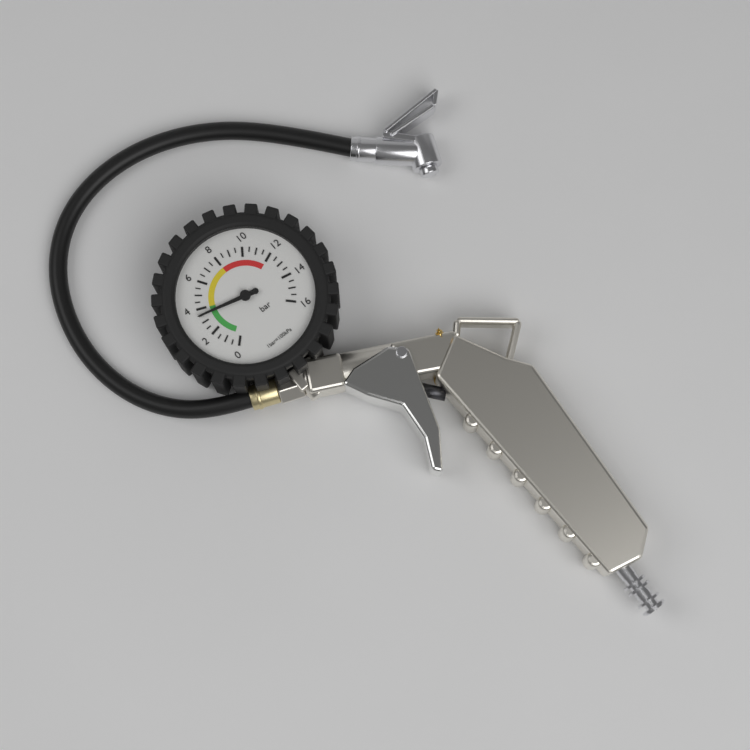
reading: 3.5 bar
